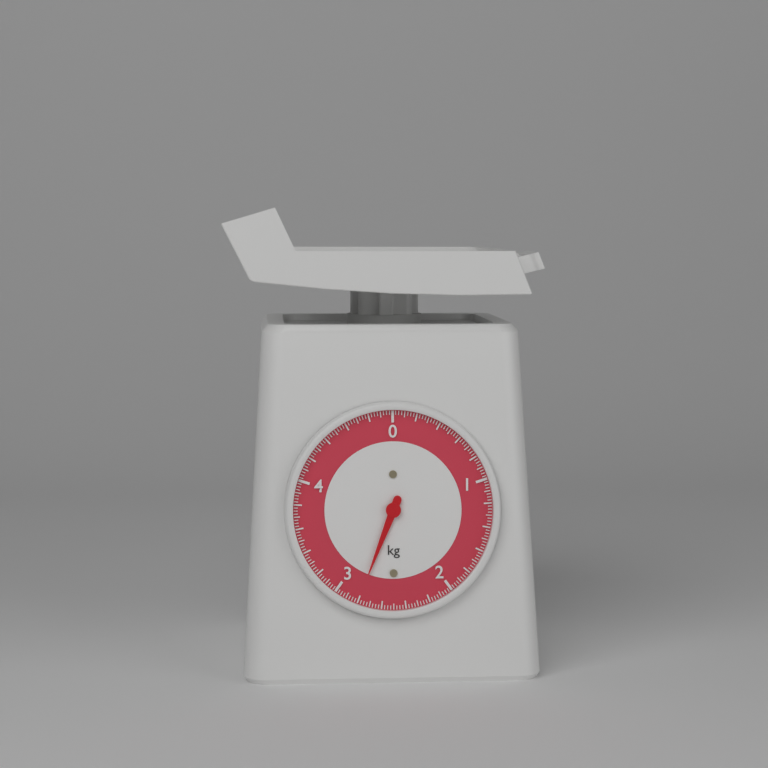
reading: 2.800 kg
